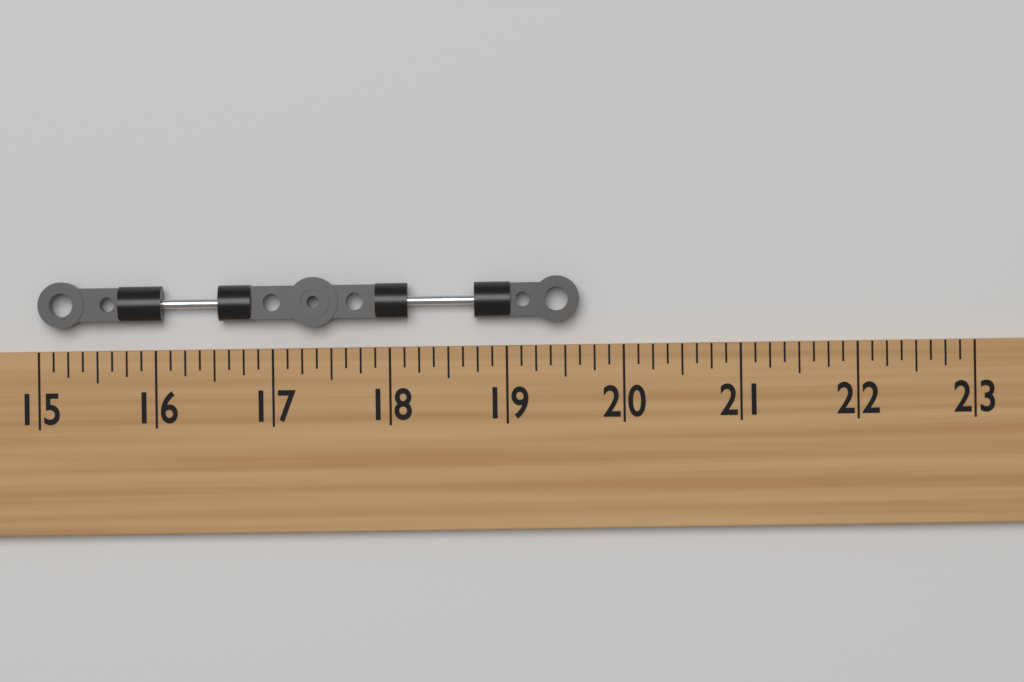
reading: 19.625 (no unit)
